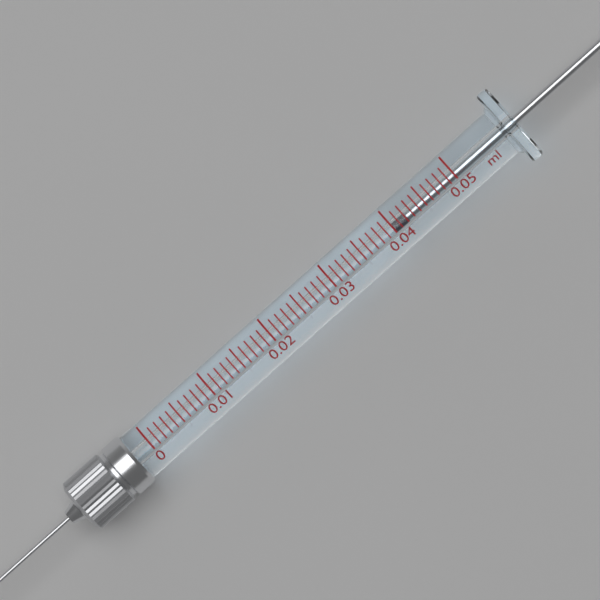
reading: 0.040 ml
